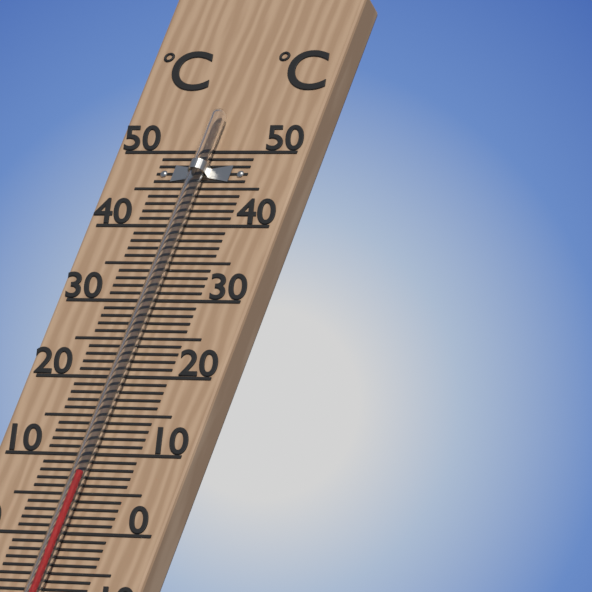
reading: 7 °C
